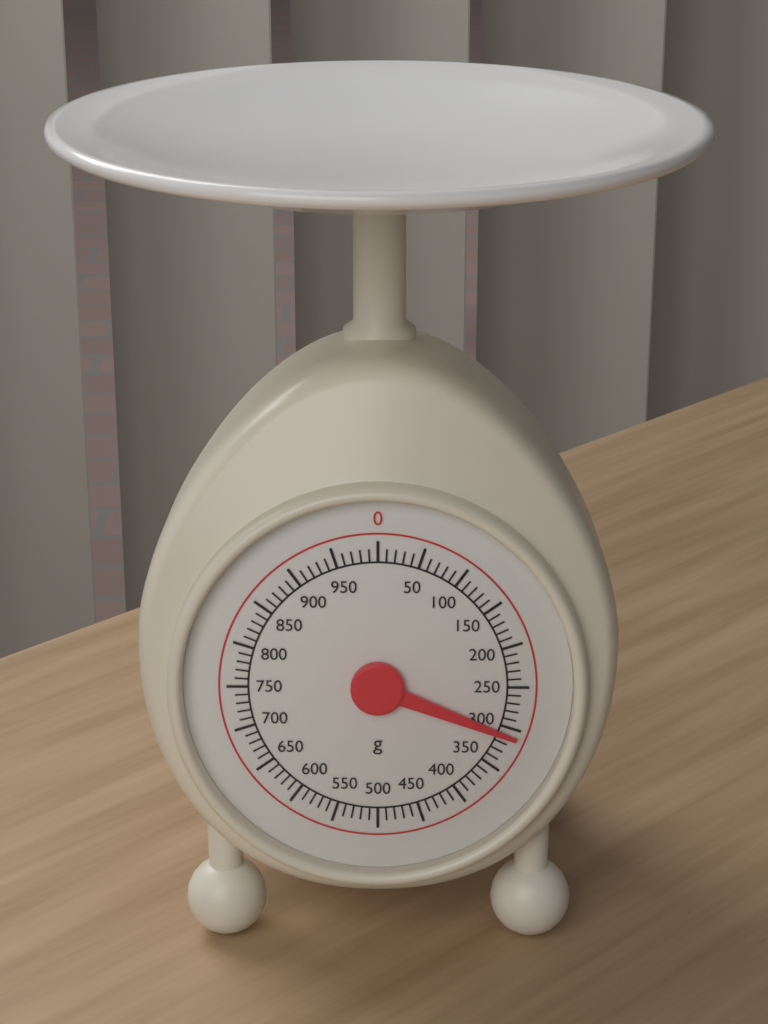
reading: 310 g
